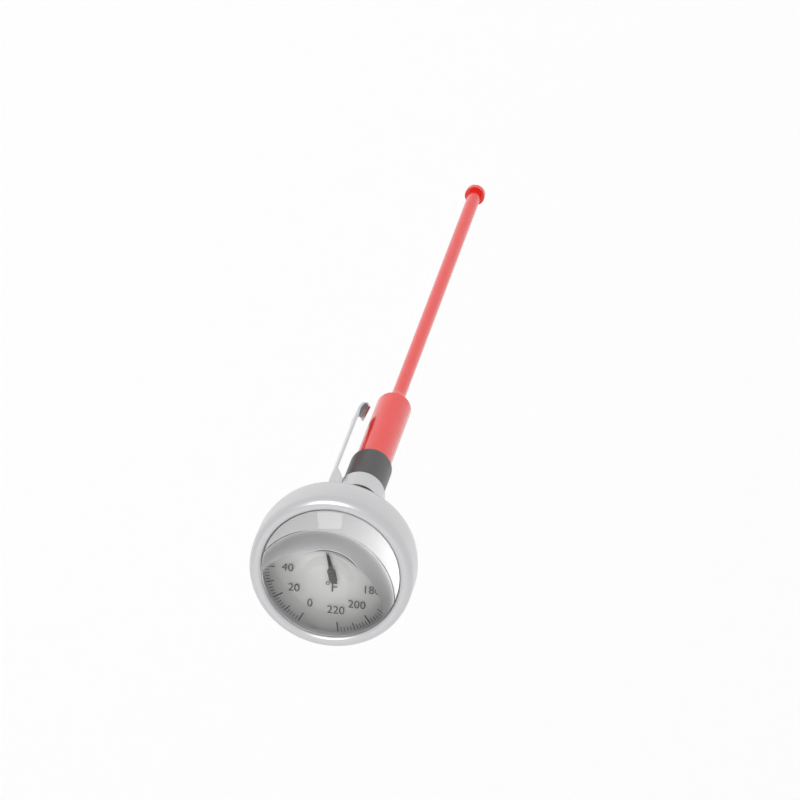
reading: 94 °F
